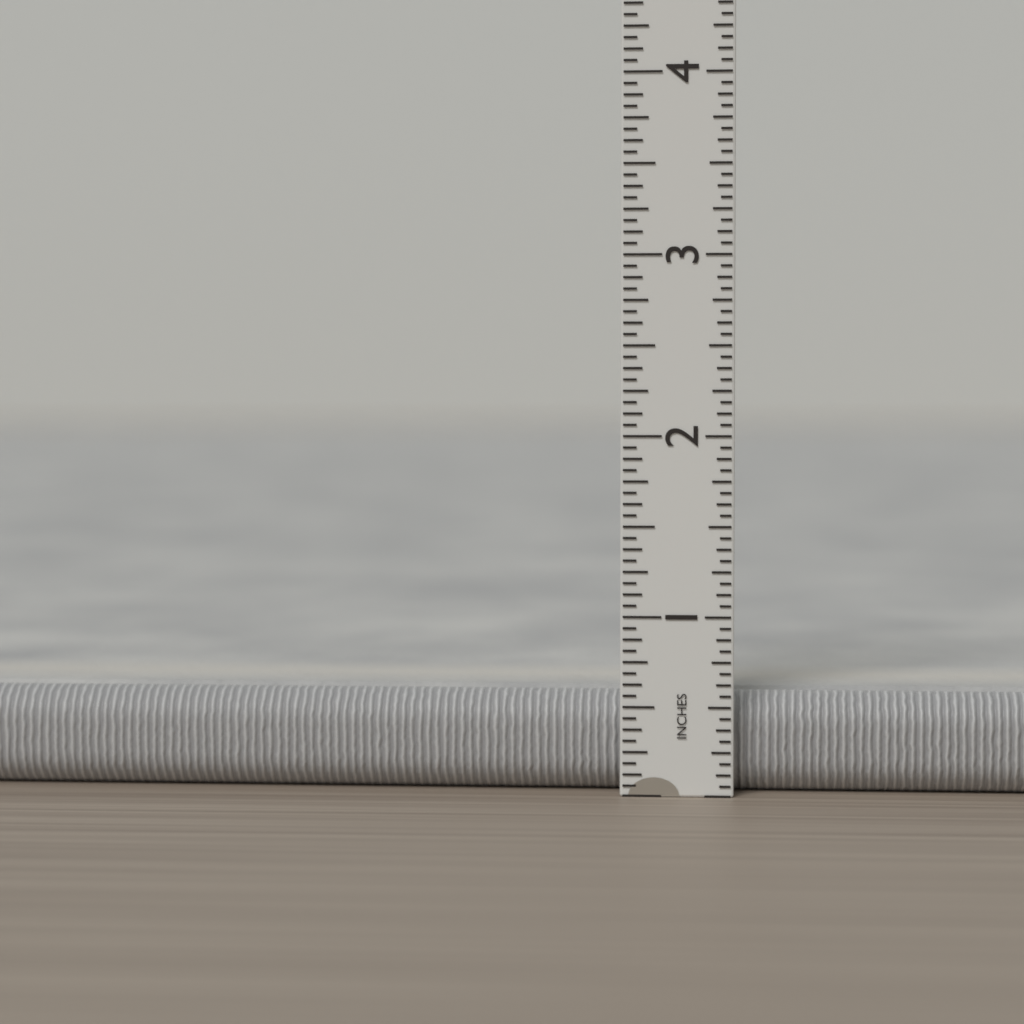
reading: 0.5625 in
